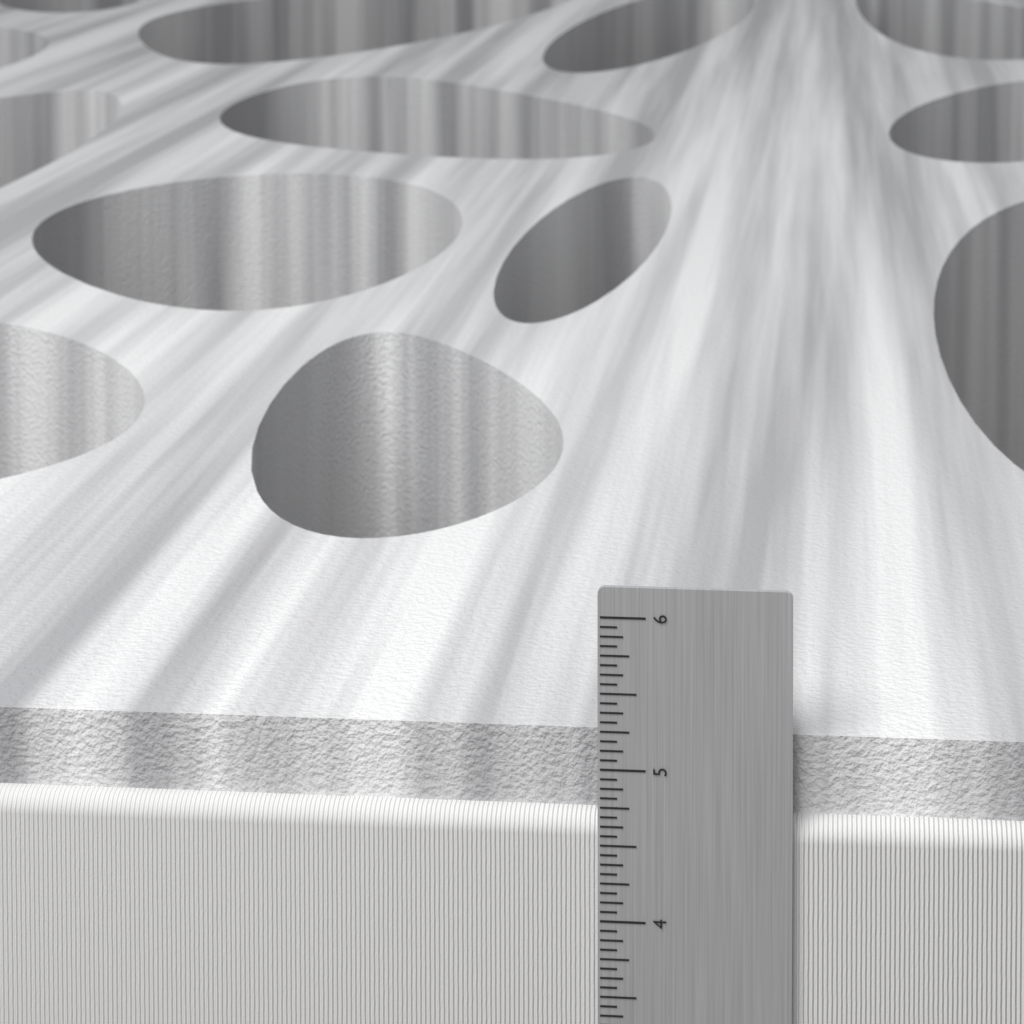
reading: 5.1875 in
